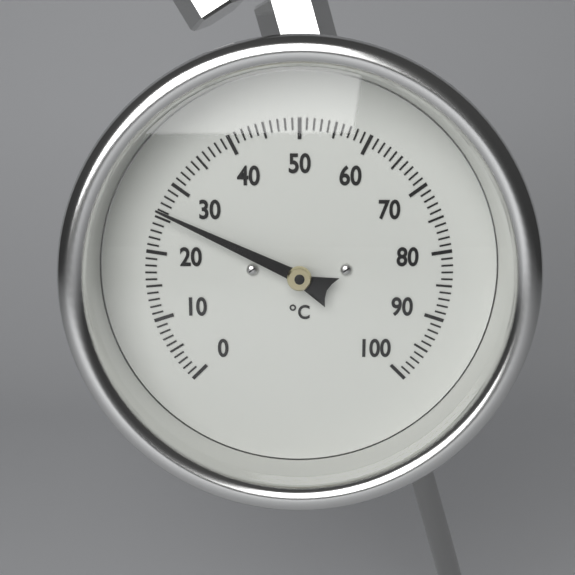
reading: 26 °C
